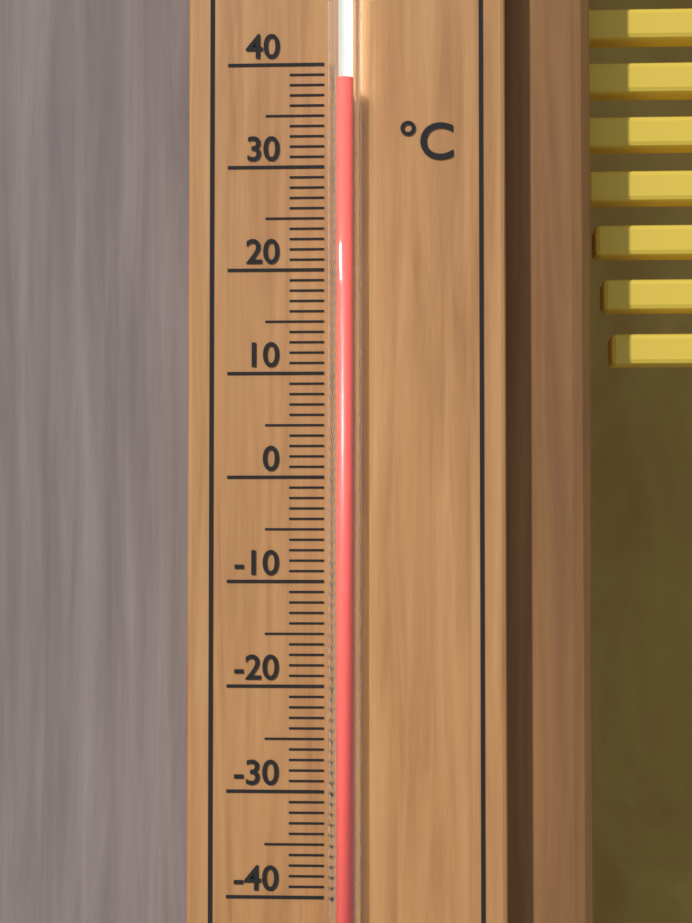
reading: 38 °C
